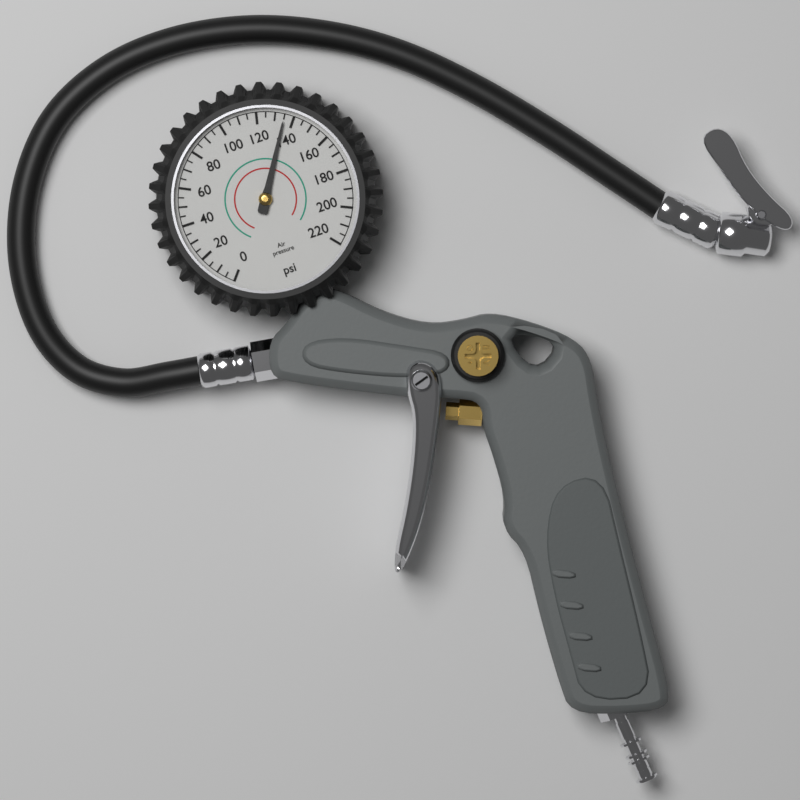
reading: 135 psi
